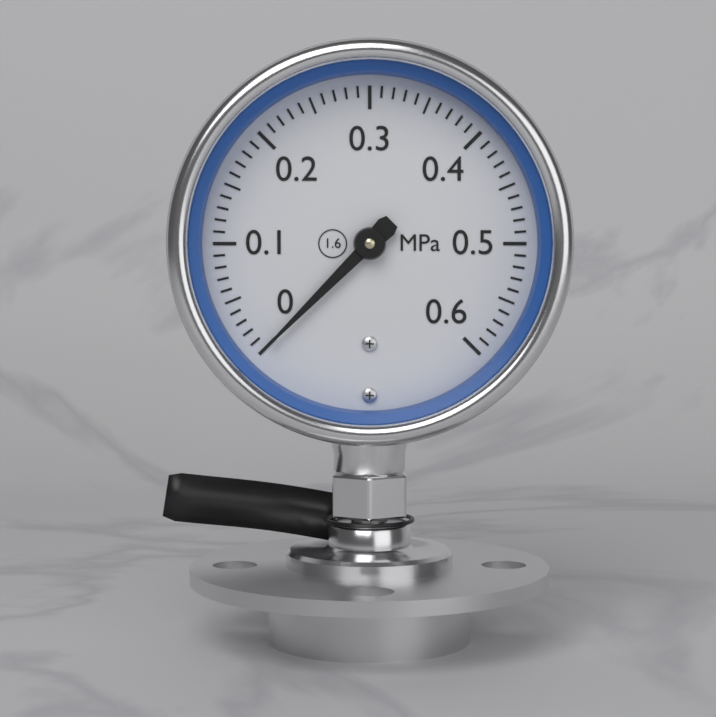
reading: 0.00 MPa
